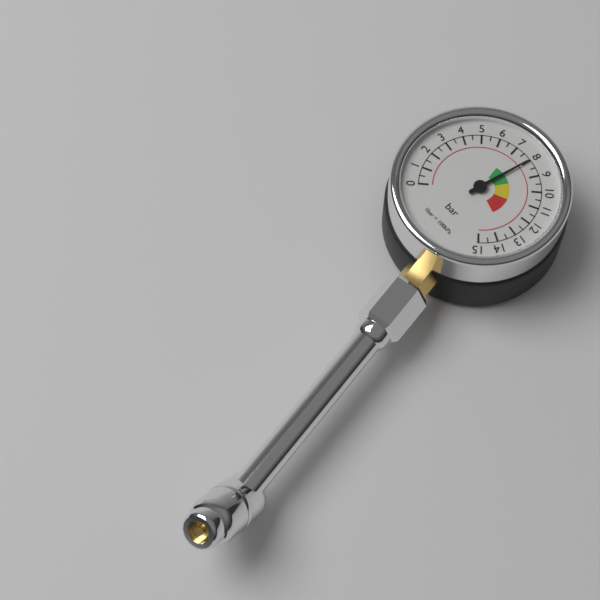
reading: 8.0 bar
